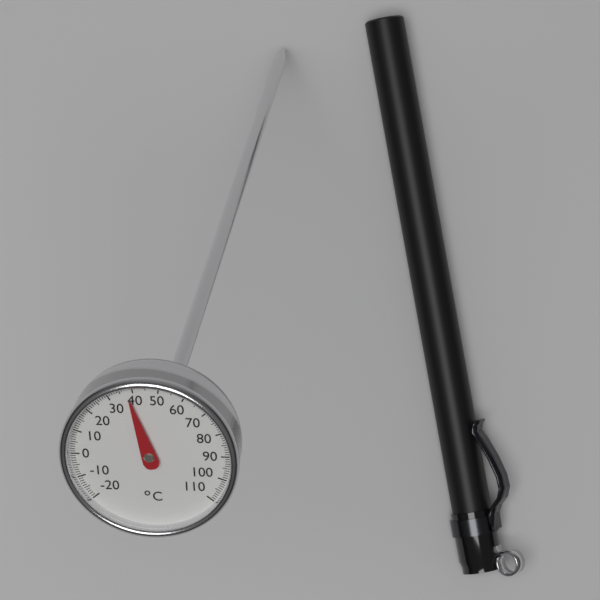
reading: 38 °C
